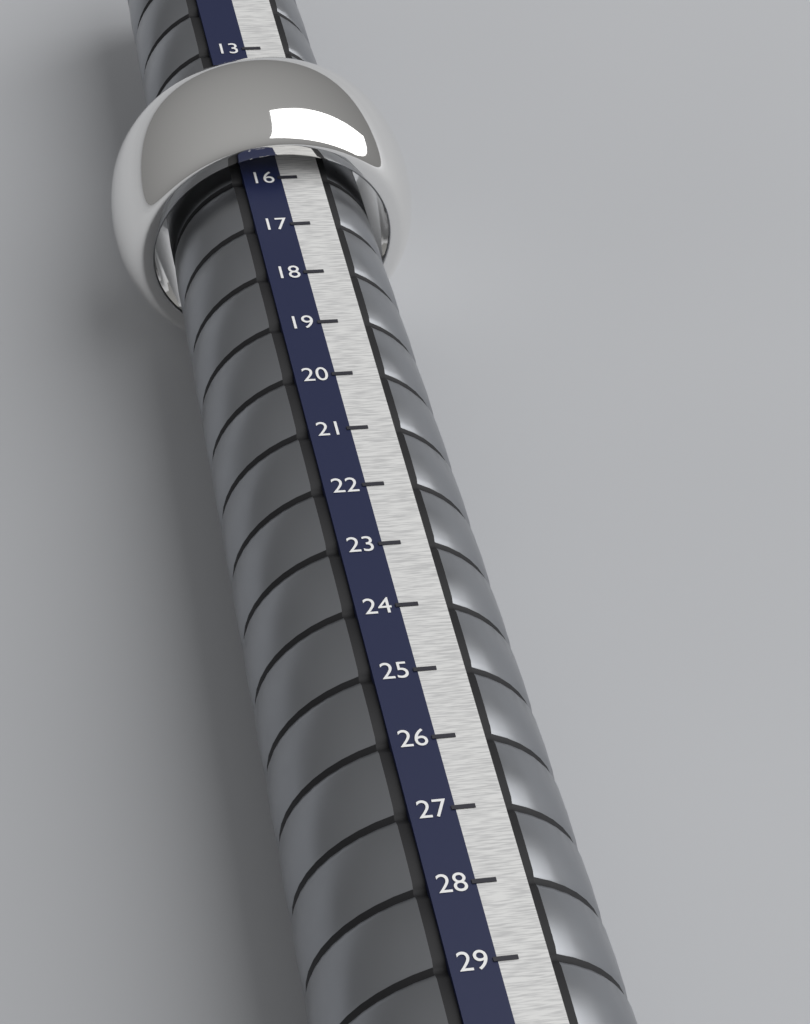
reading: 16 (no unit)
